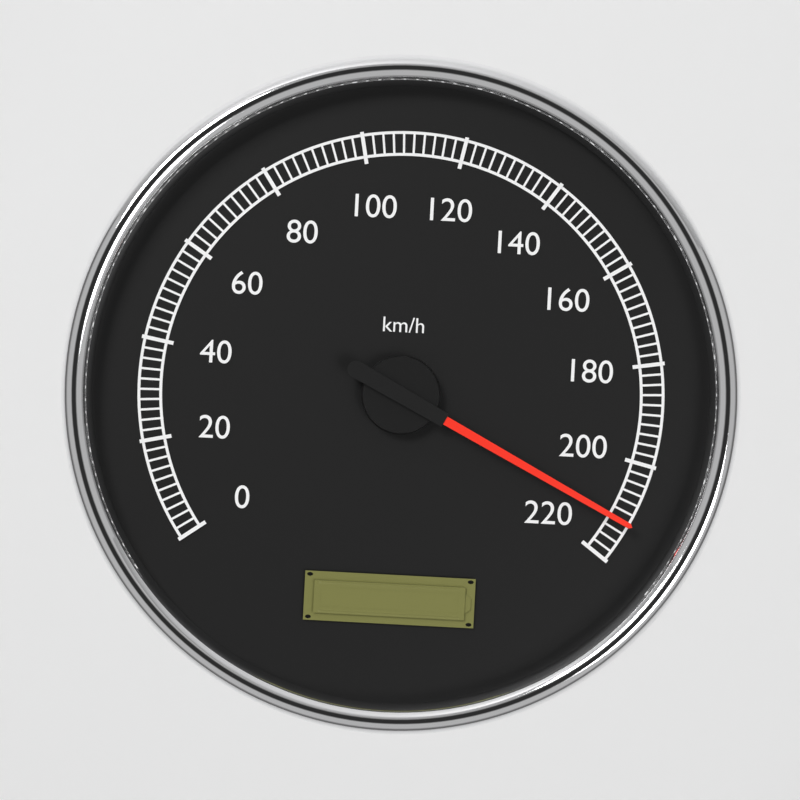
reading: 212 km/h
